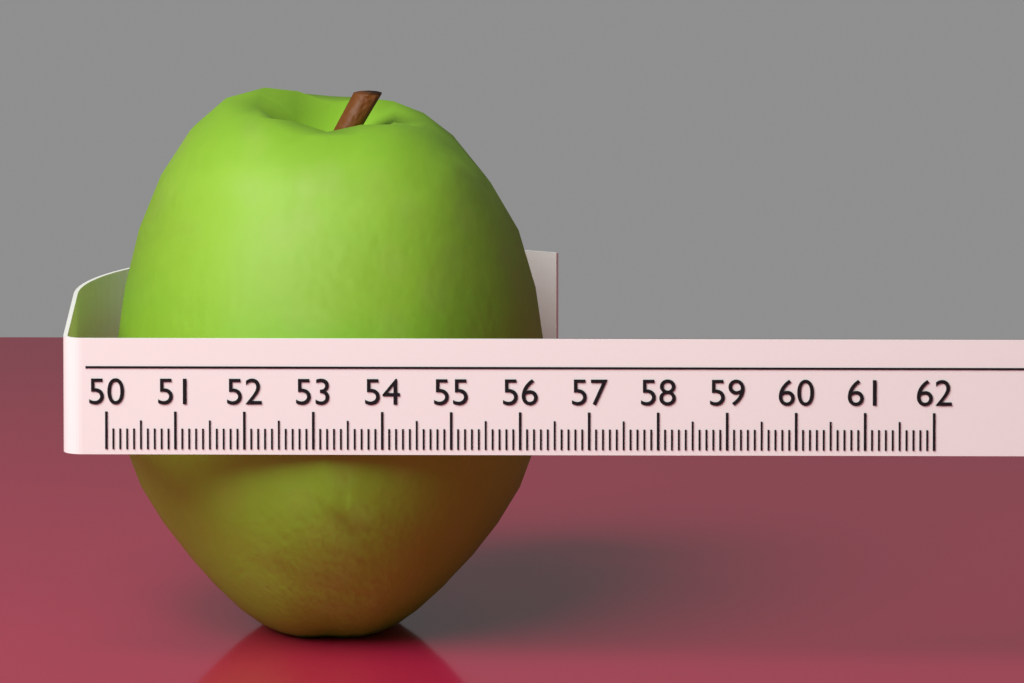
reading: 56.3 (no unit)
